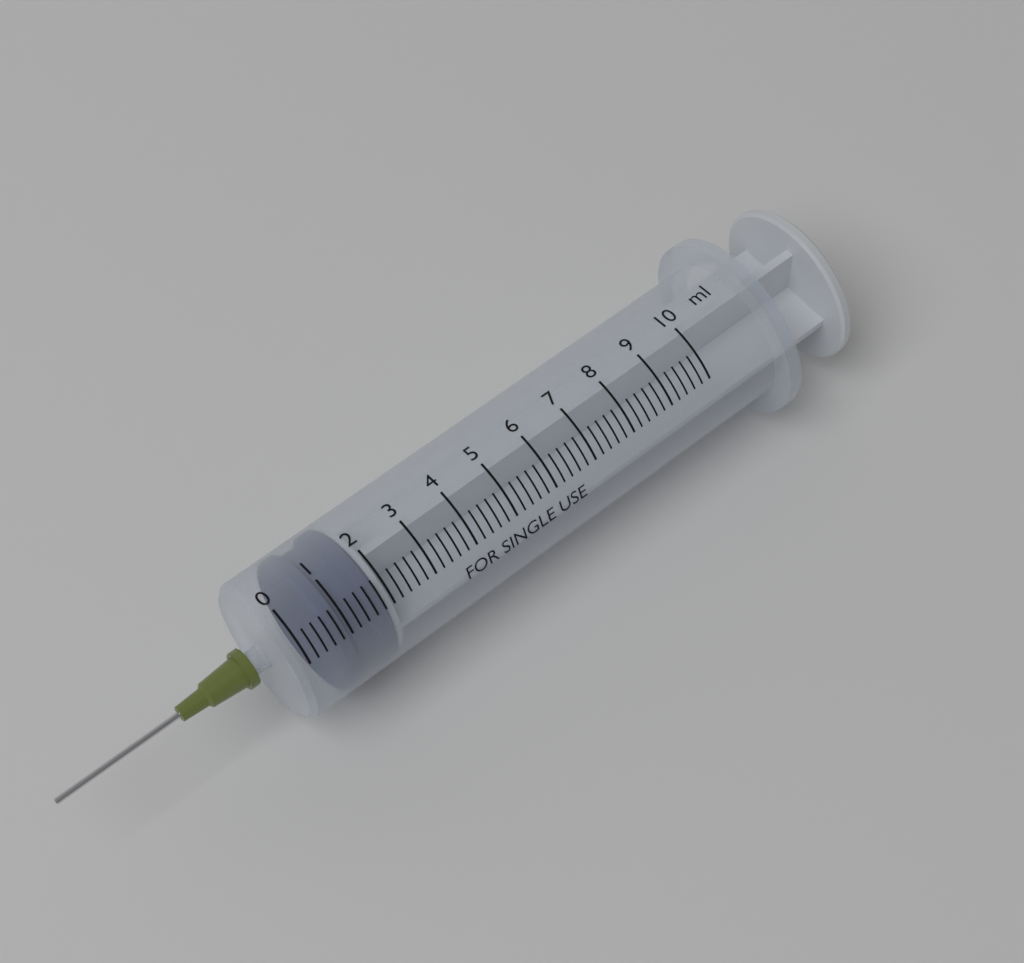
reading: 0.6 ml
